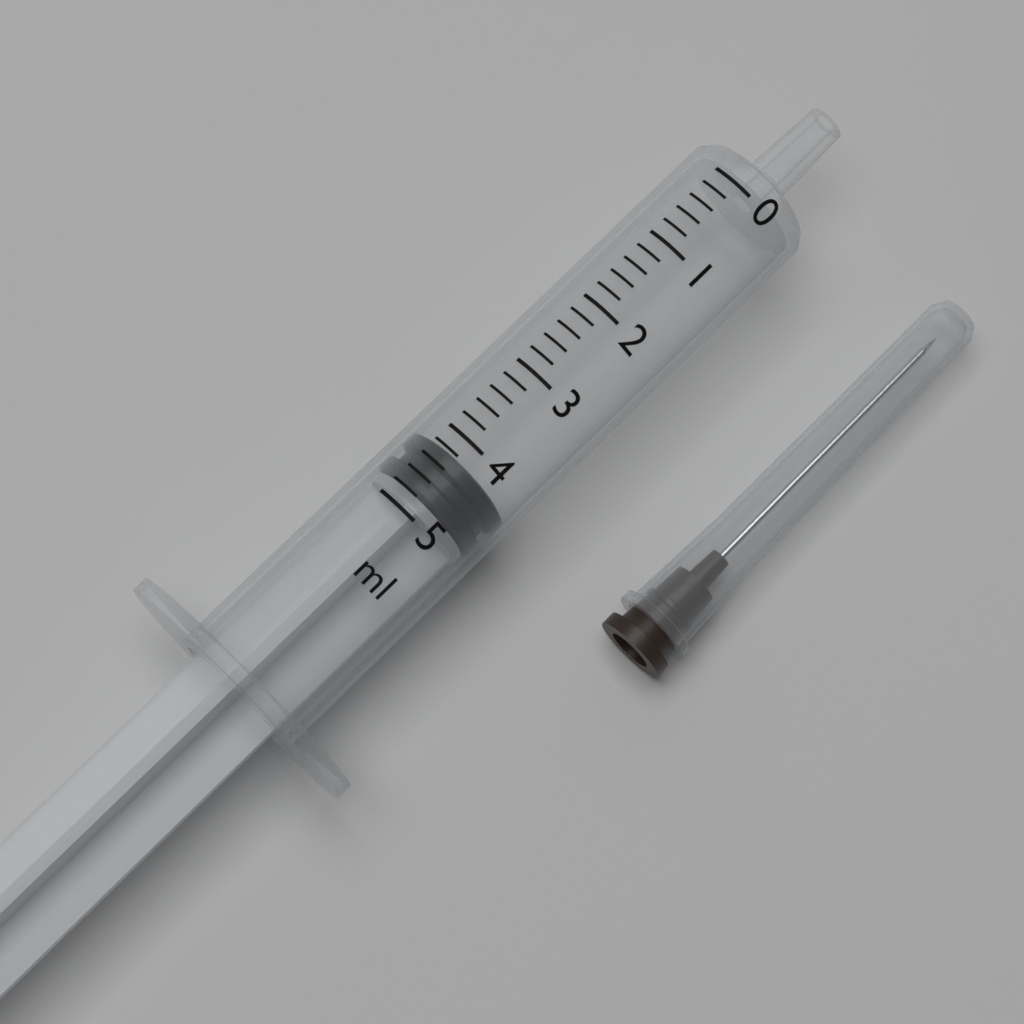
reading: 4.2 ml
